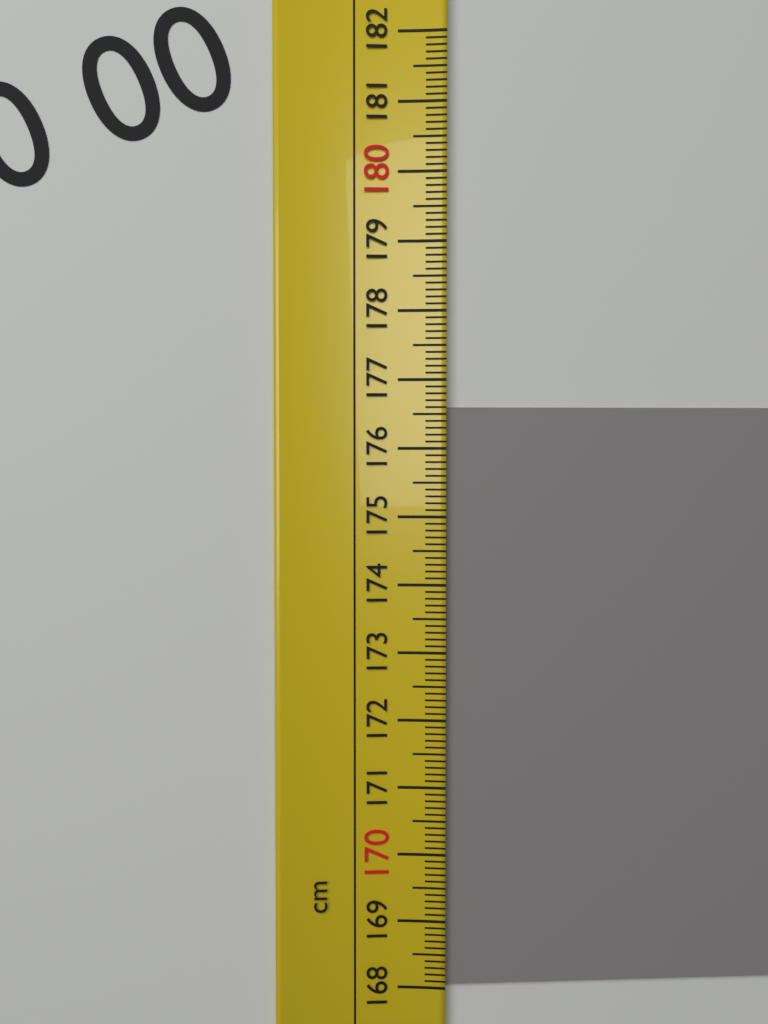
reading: 176.6 cm
